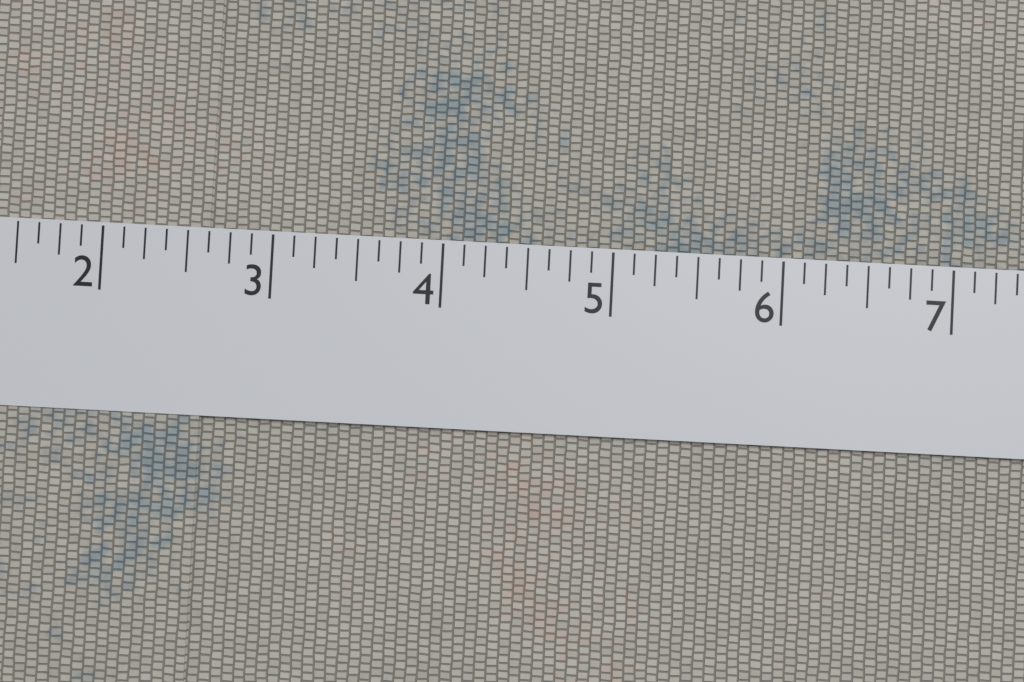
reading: 2.625 in
